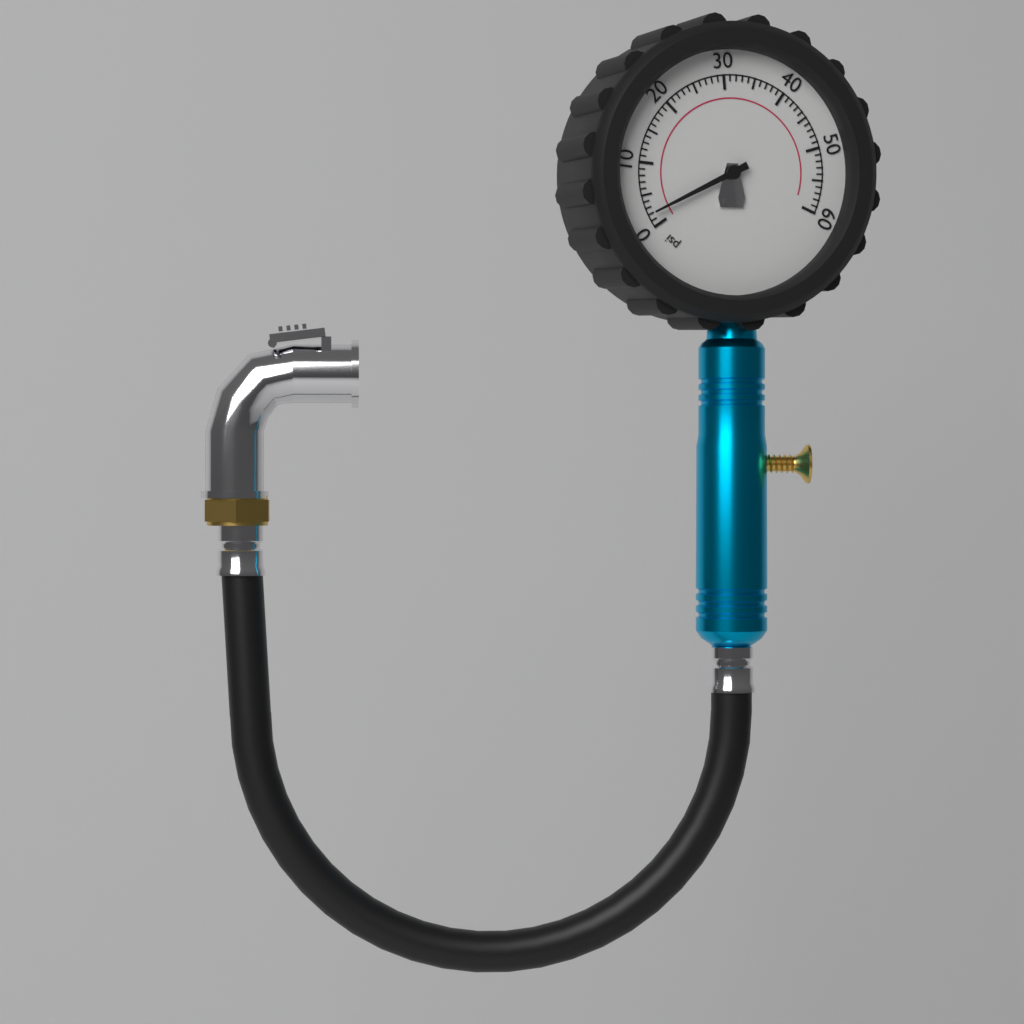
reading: 2 psi
